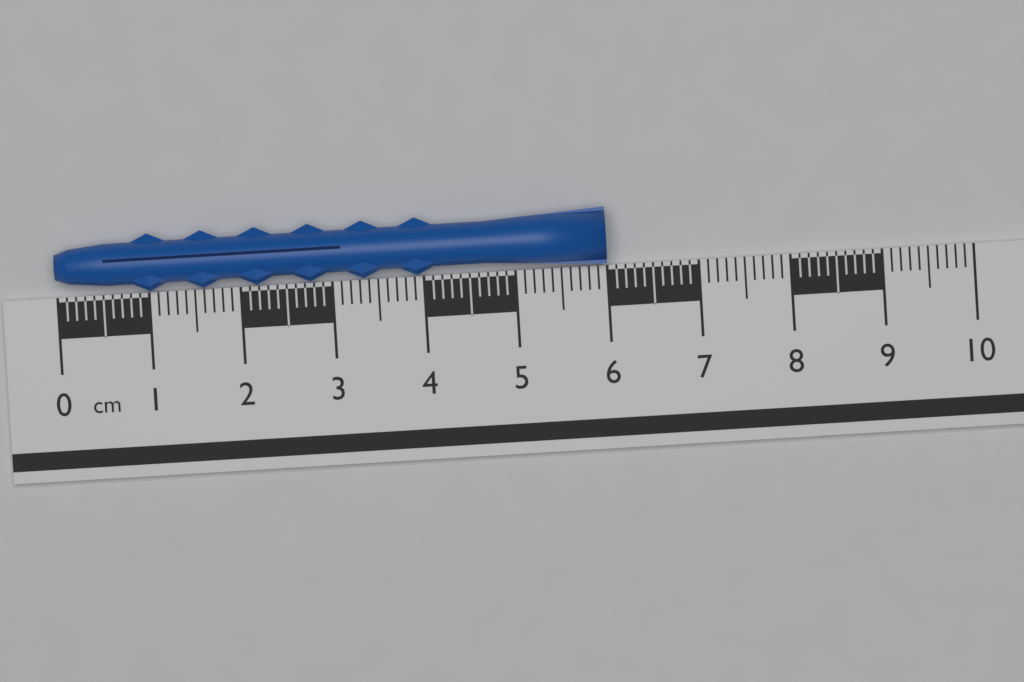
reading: 6.0 cm
